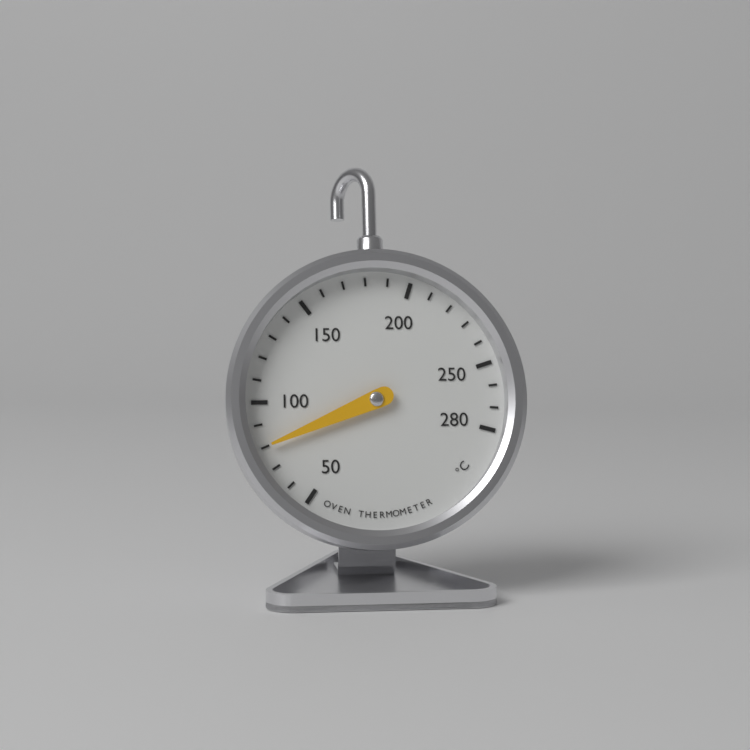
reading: 80 °C
